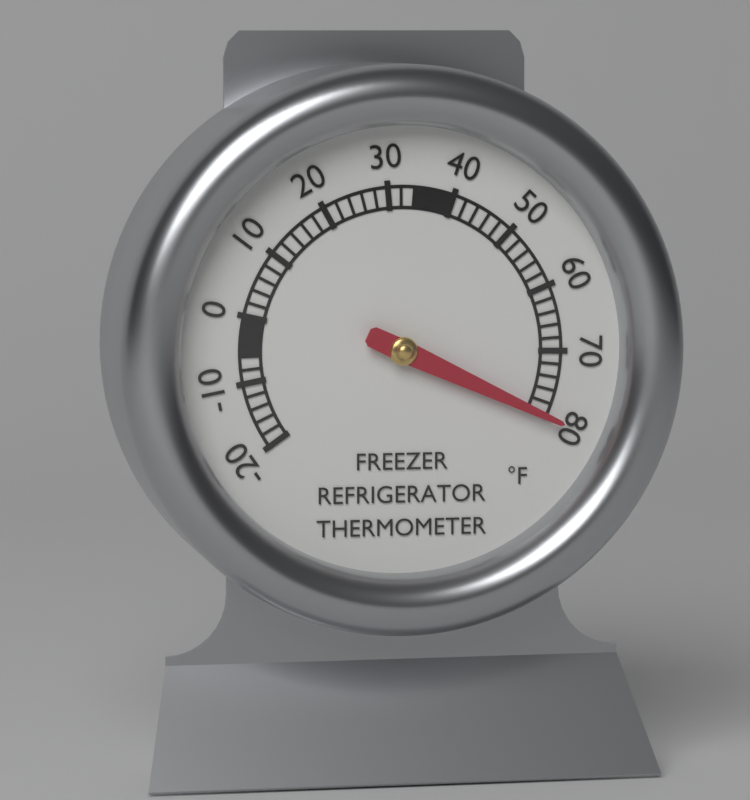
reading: 80 °F
